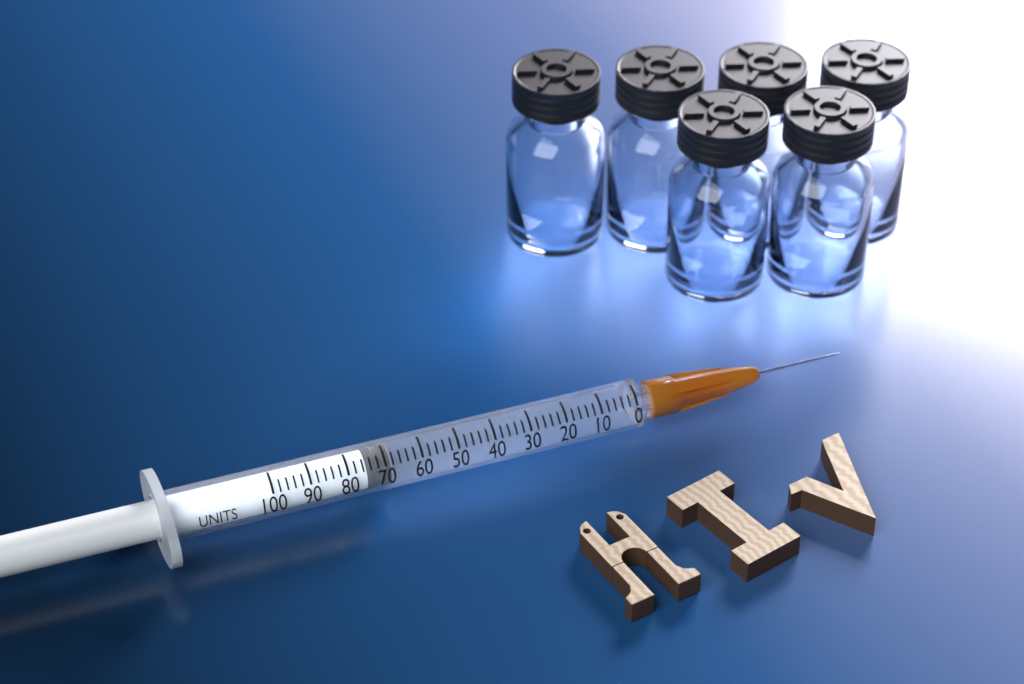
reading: 68 units
